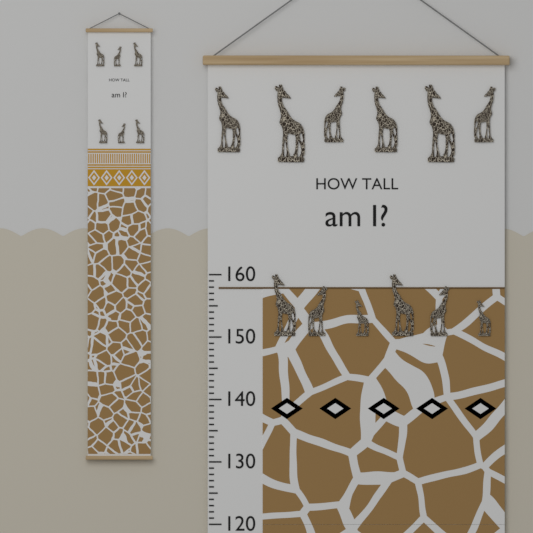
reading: 158 (no unit)
